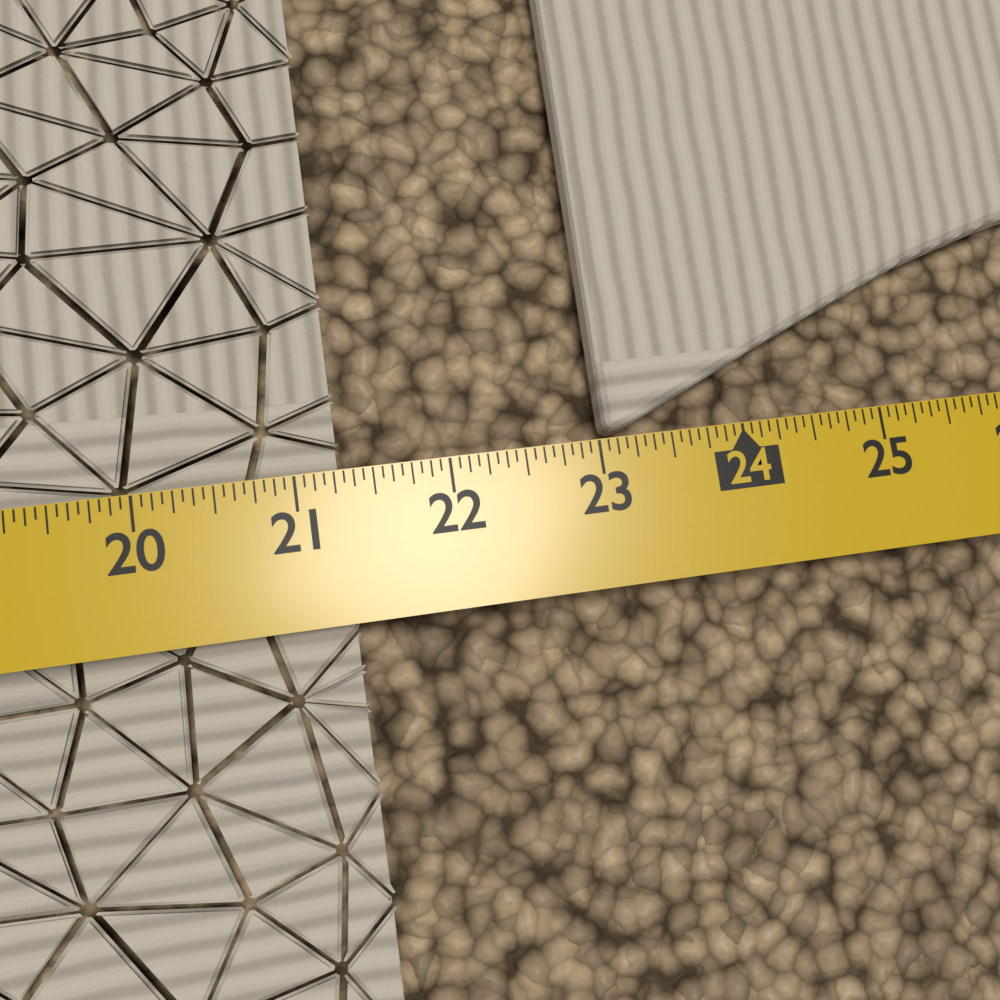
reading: 21.3125 in
